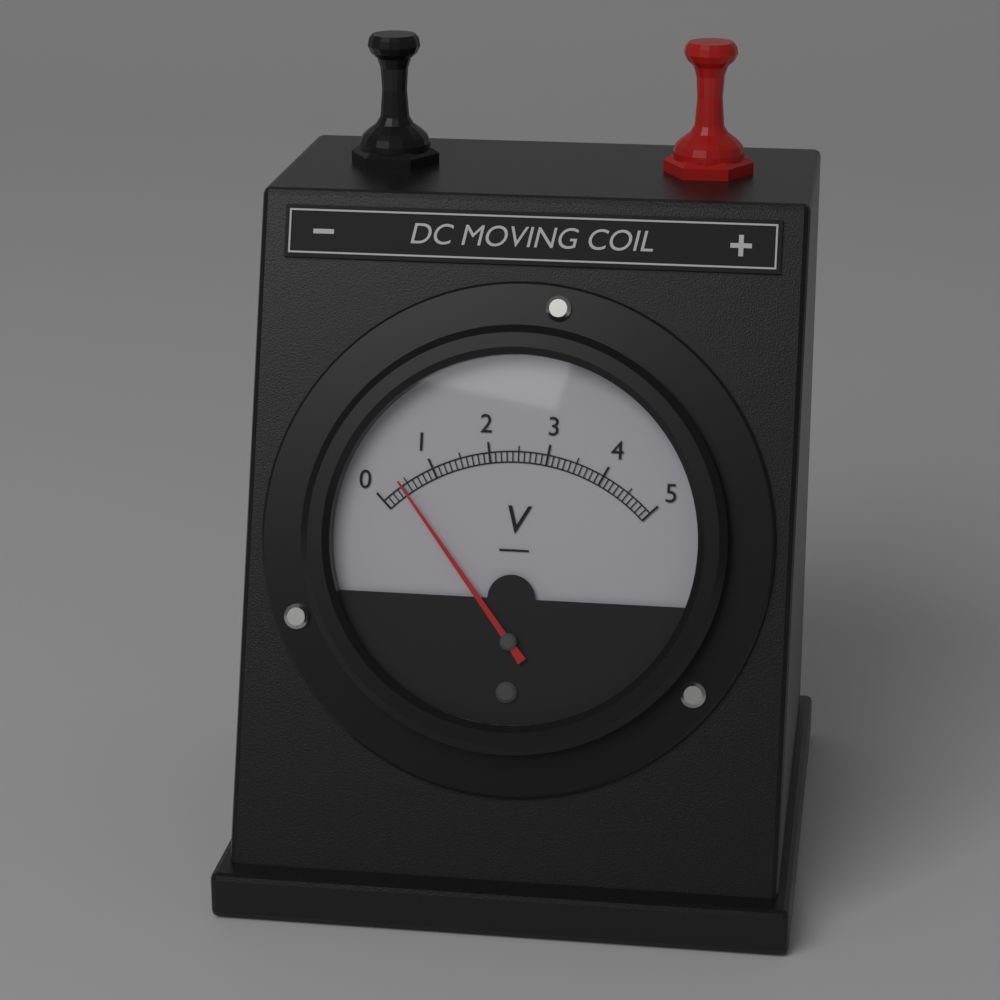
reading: 0.4 V
